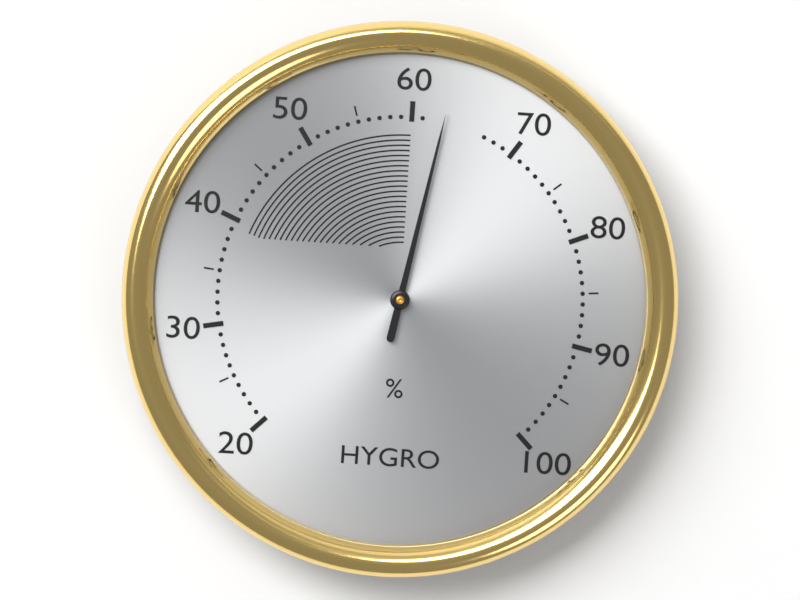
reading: 63 %
